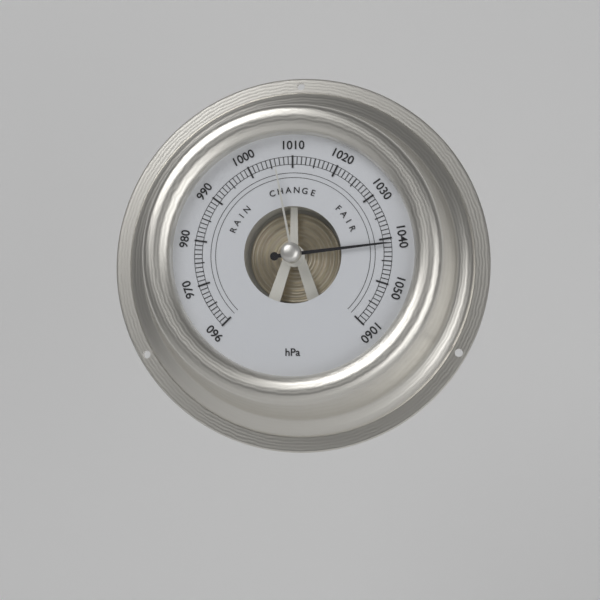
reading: 1041 hPa
